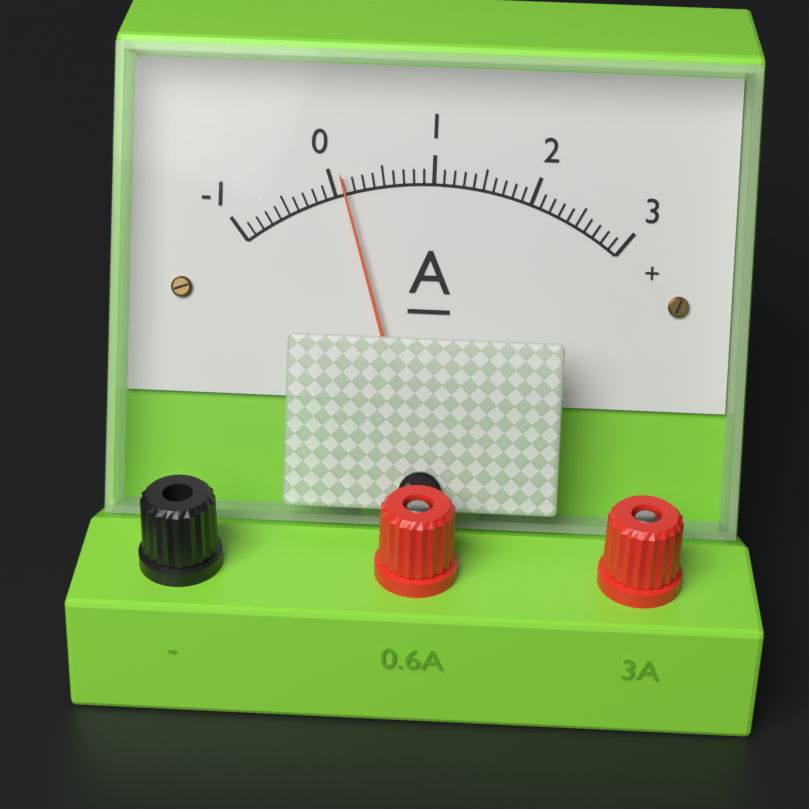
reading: 0.1 A
